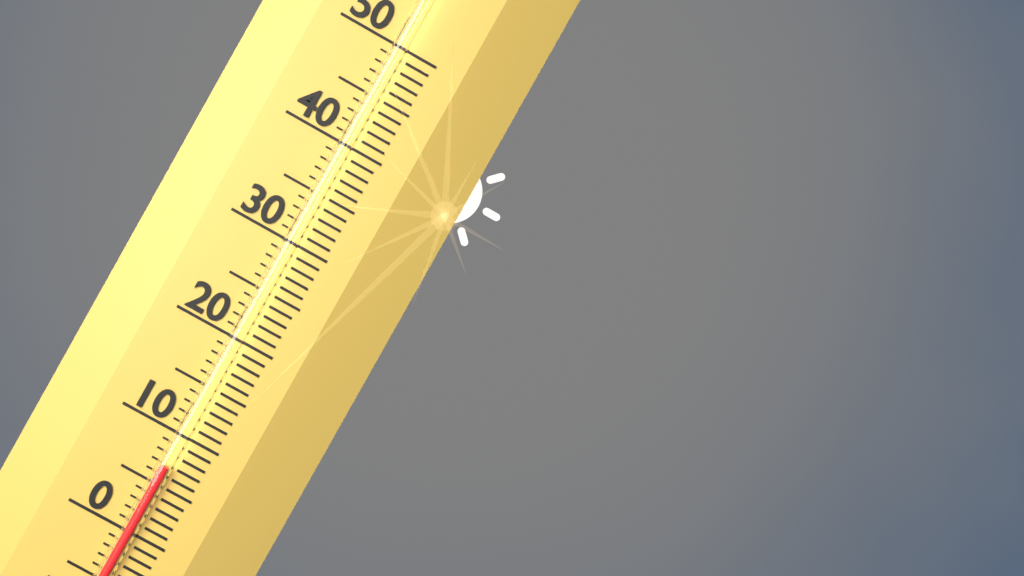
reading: 7 (no unit)
